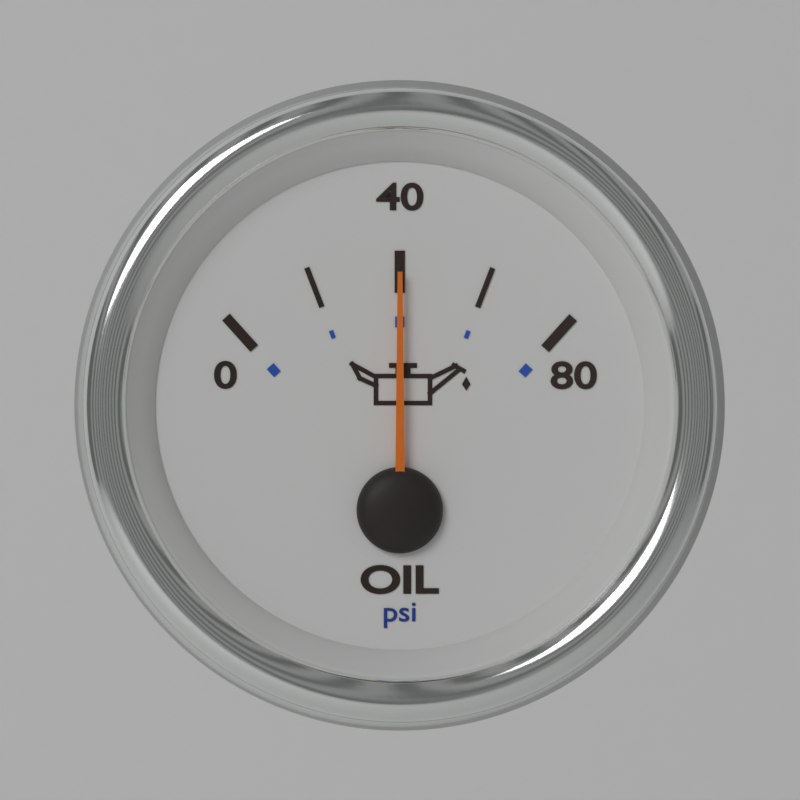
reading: 40 psi
